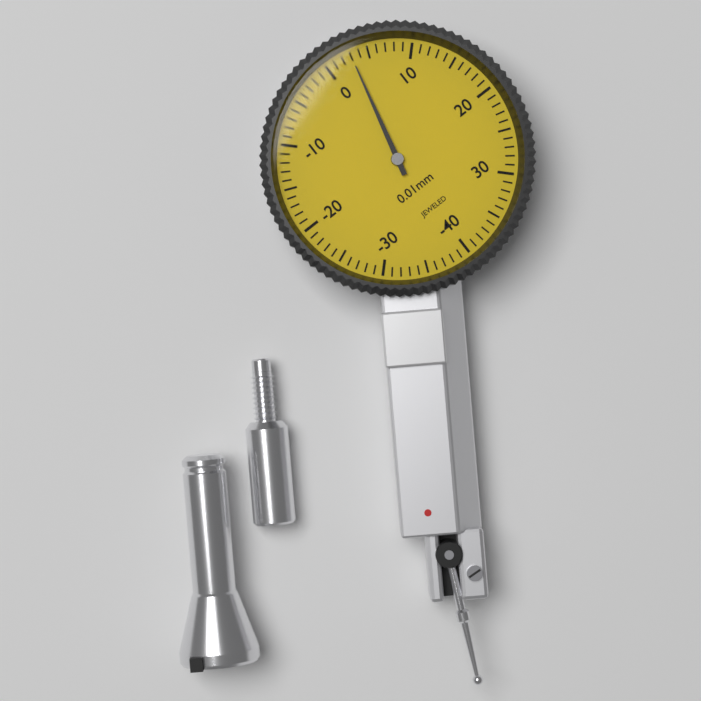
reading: 3 0.01mm
